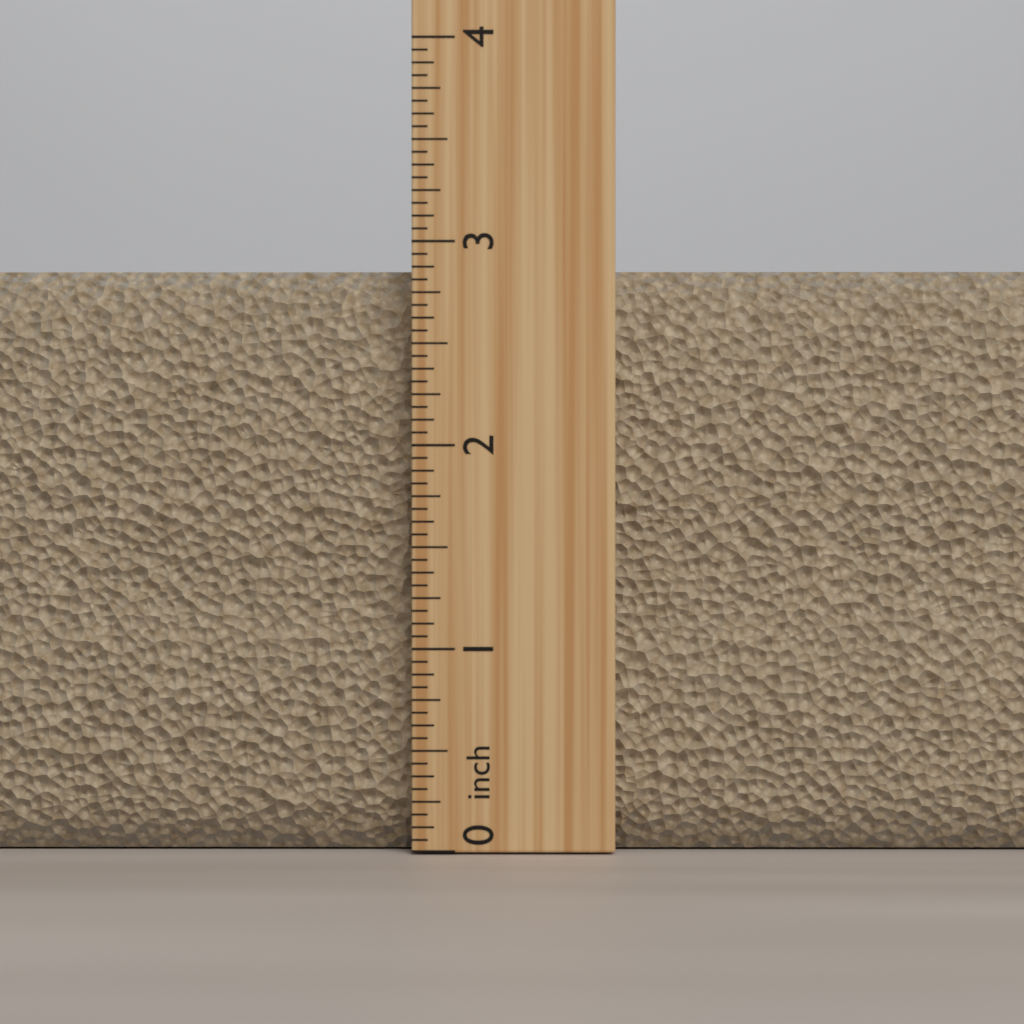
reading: 2.8750 inch
